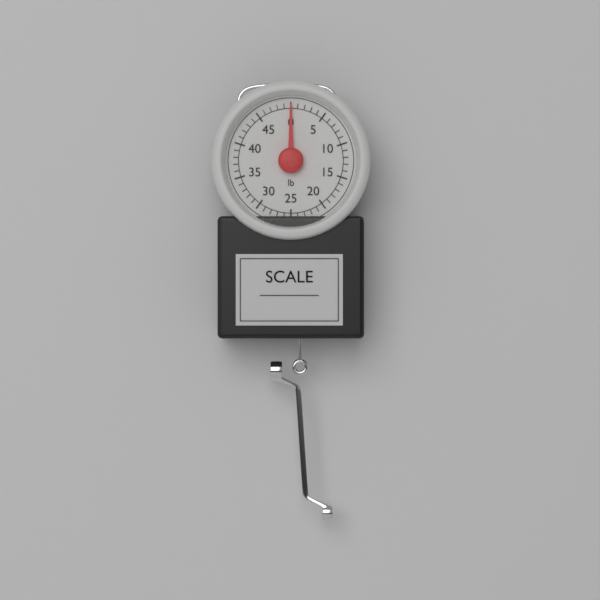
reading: 0 lb
